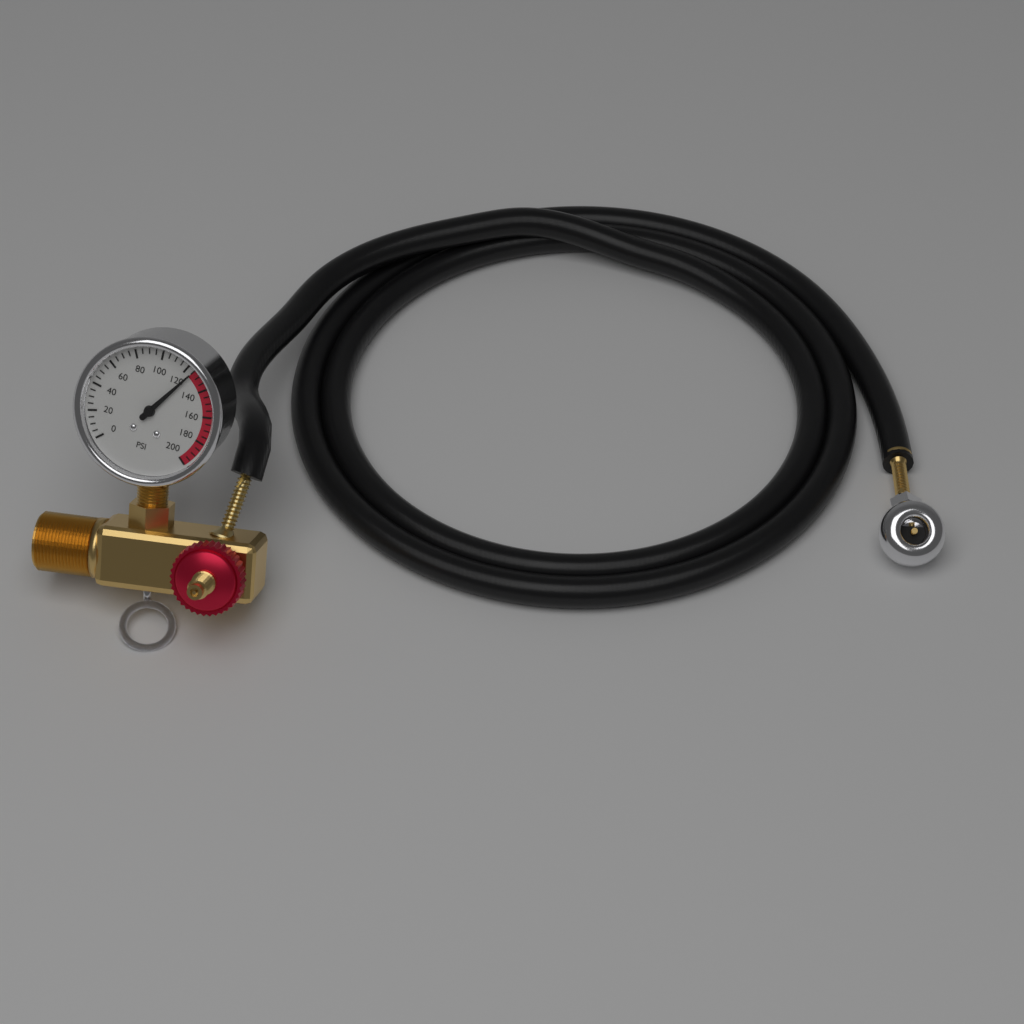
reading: 125 psi
